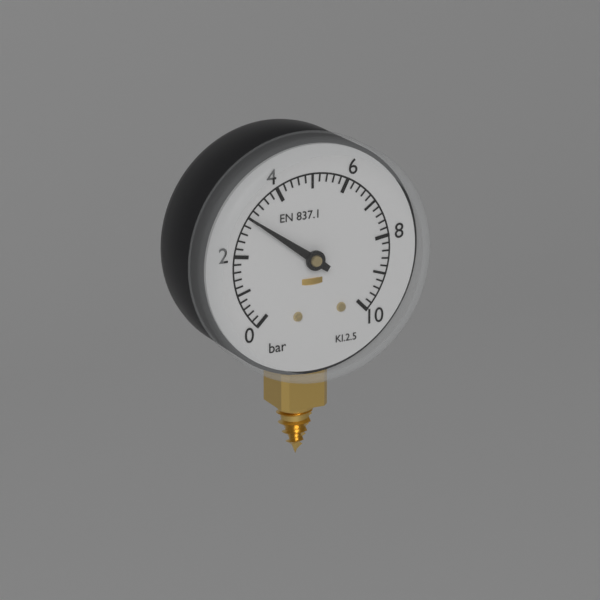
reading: 3.0 bar
